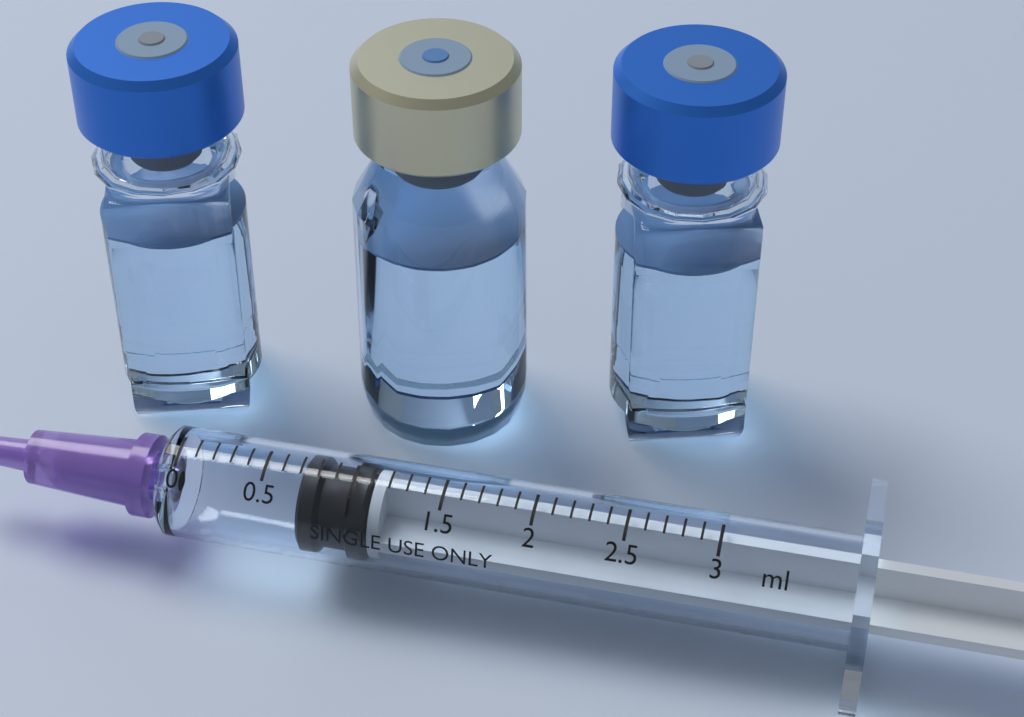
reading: 0.7 ml
